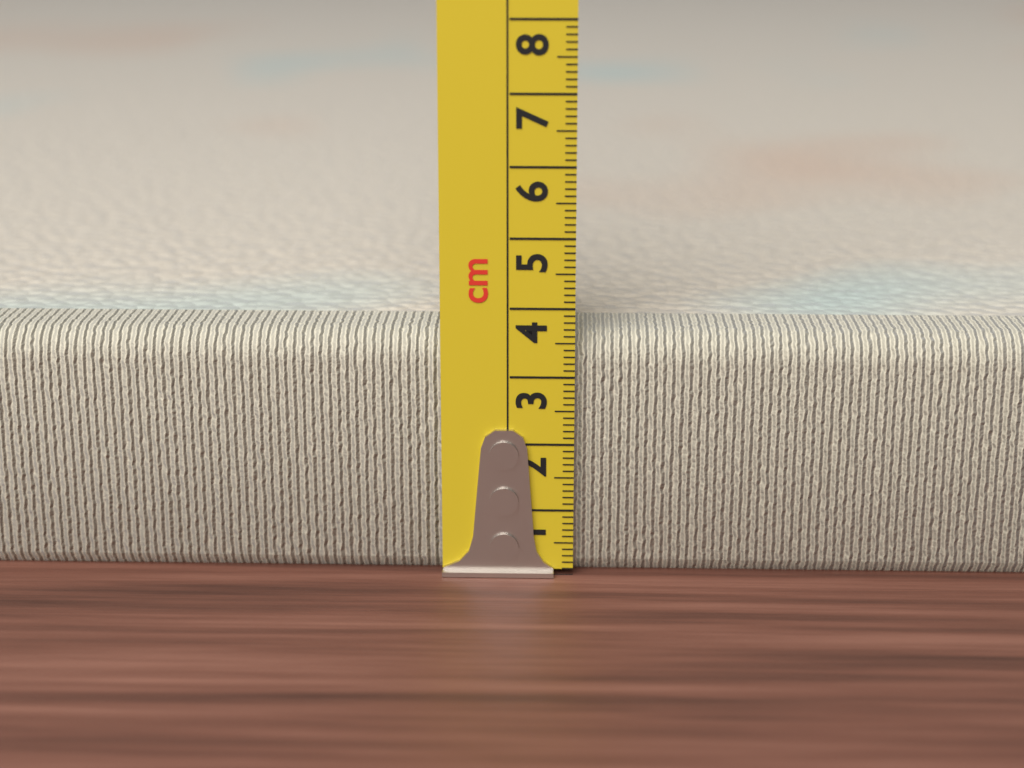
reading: 3.6 cm
